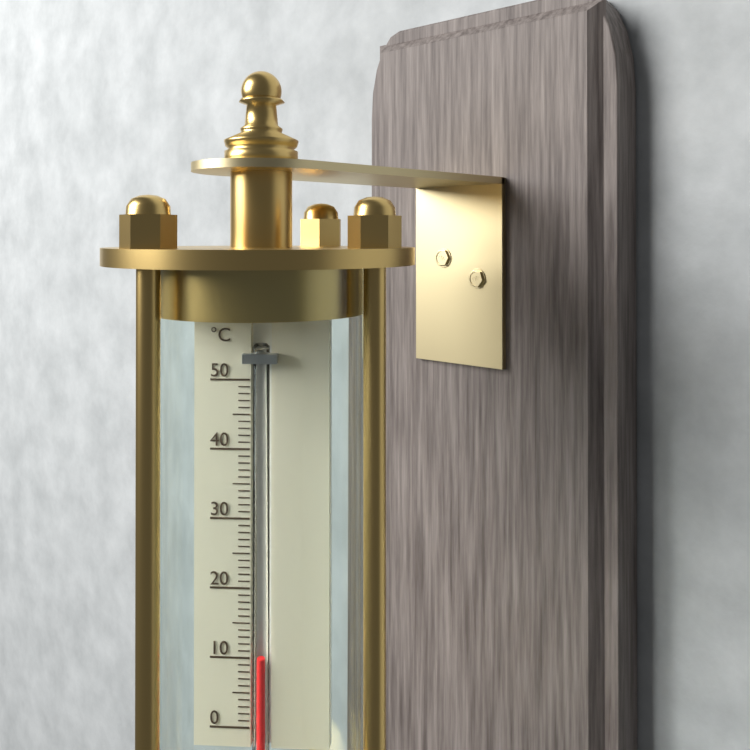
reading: 10 °C
